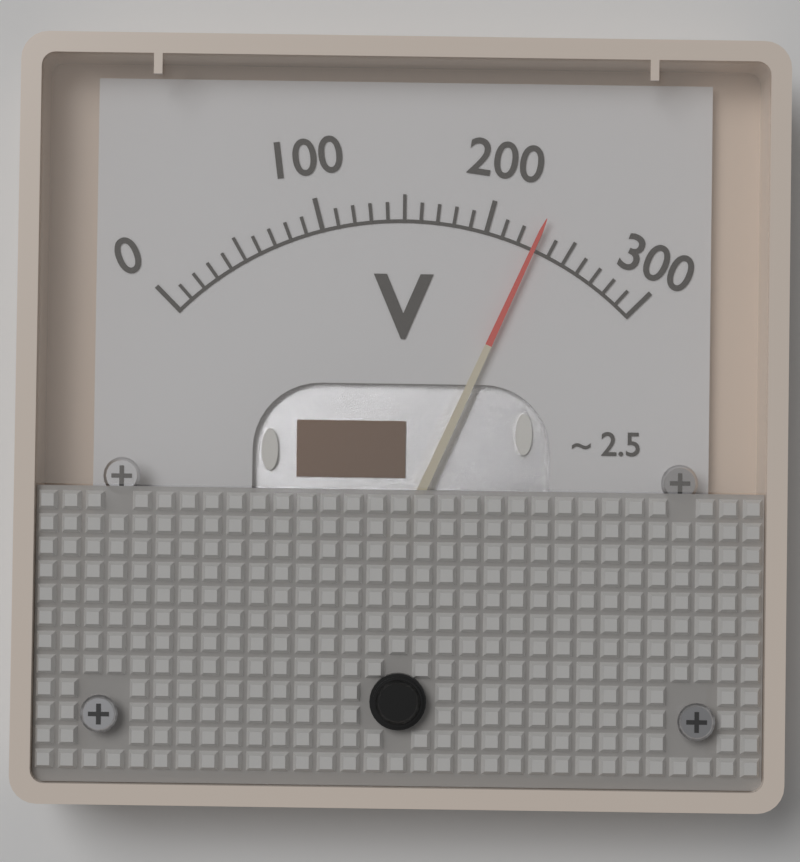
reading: 230 V
